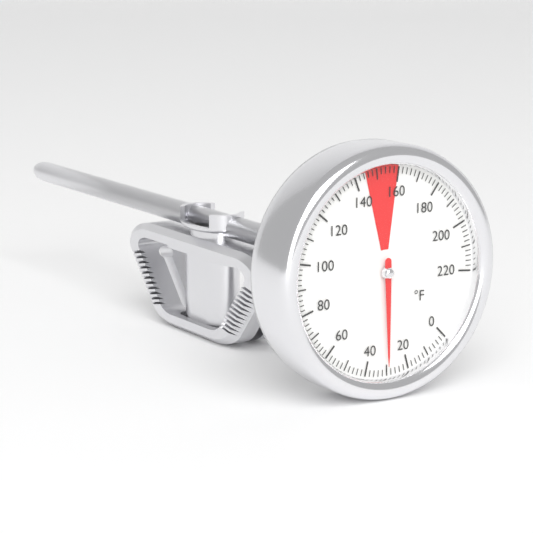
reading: 30 °F
